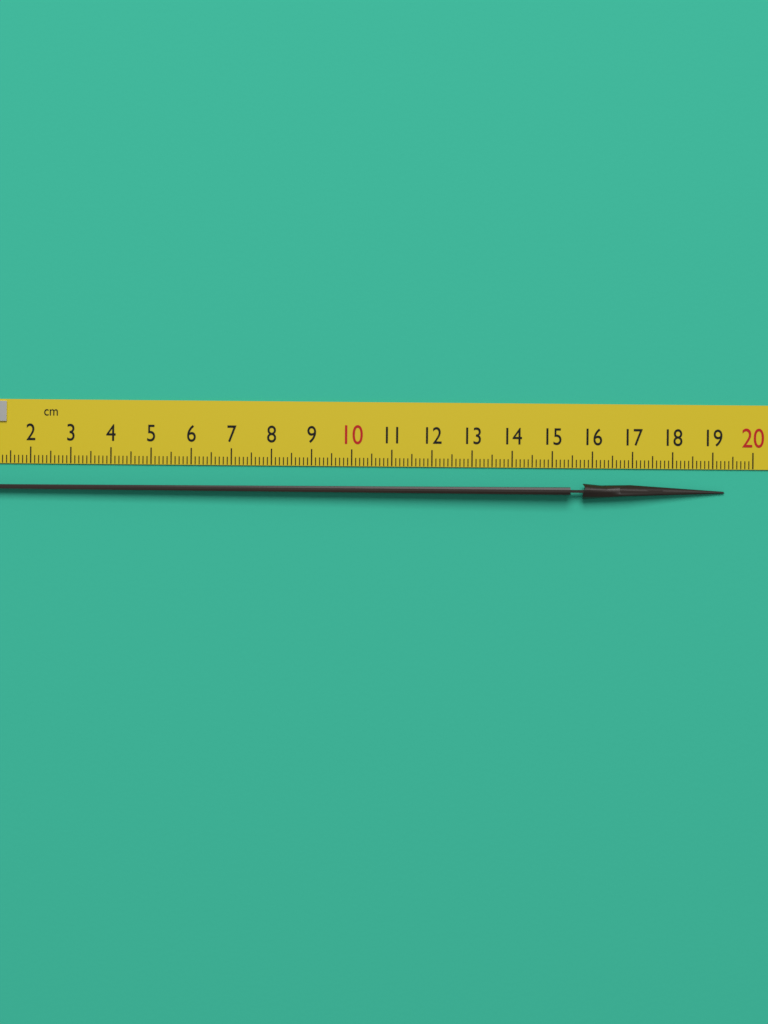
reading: 19.3 cm
